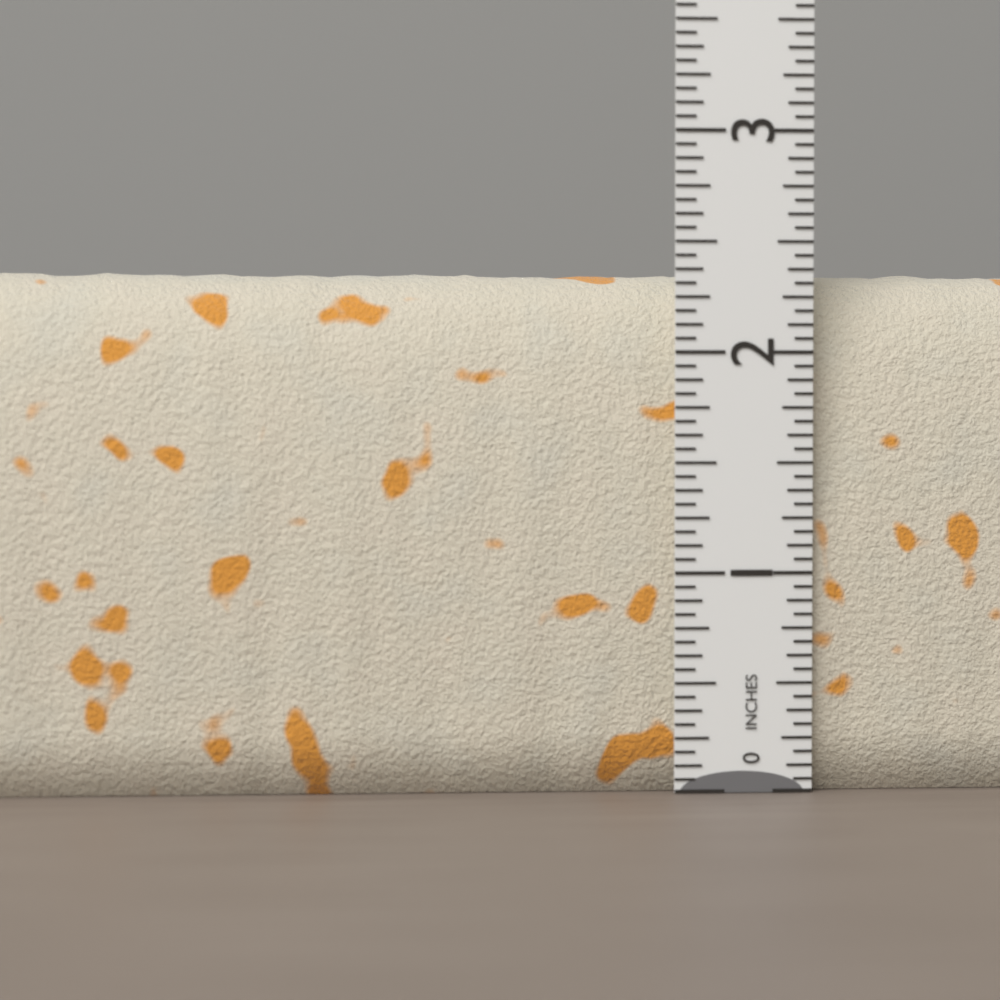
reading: 2.3750 in
